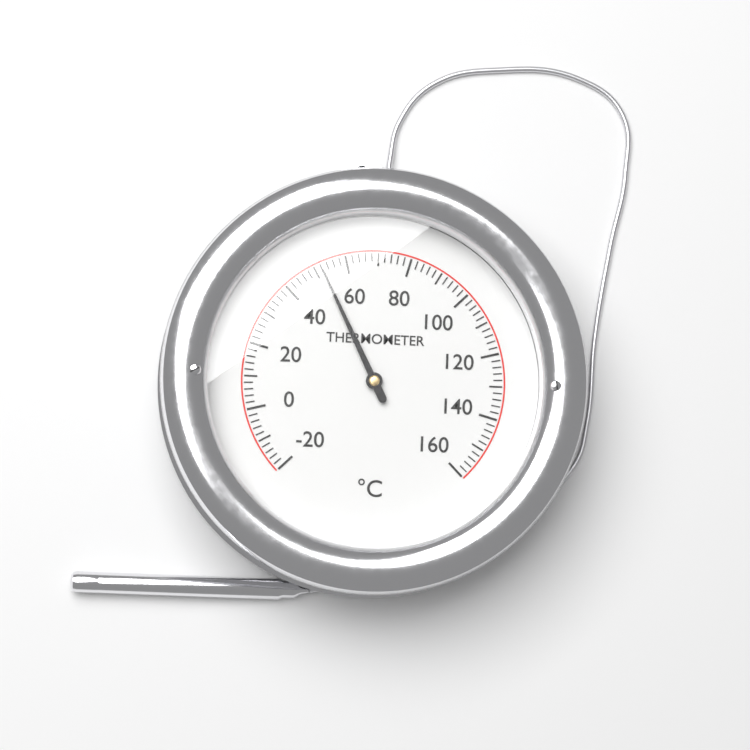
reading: 52 °C
